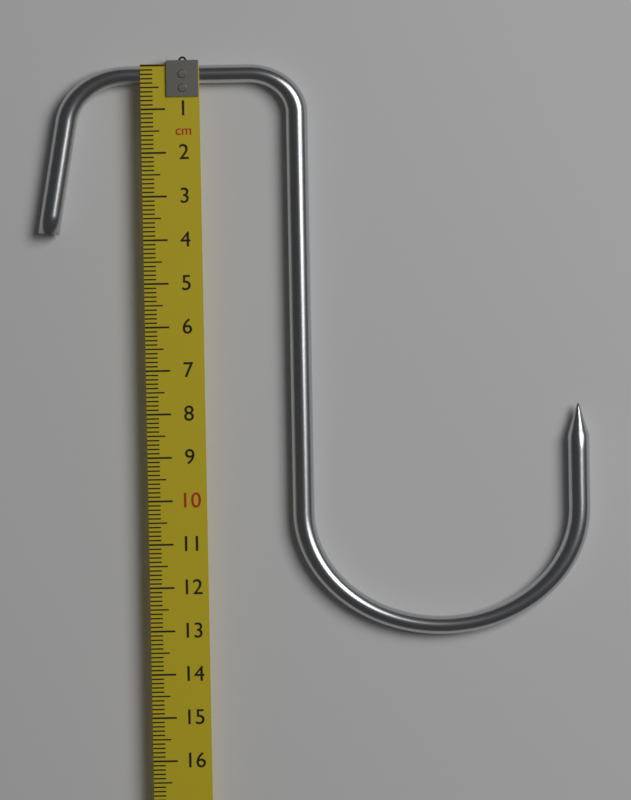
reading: 13.2 cm
